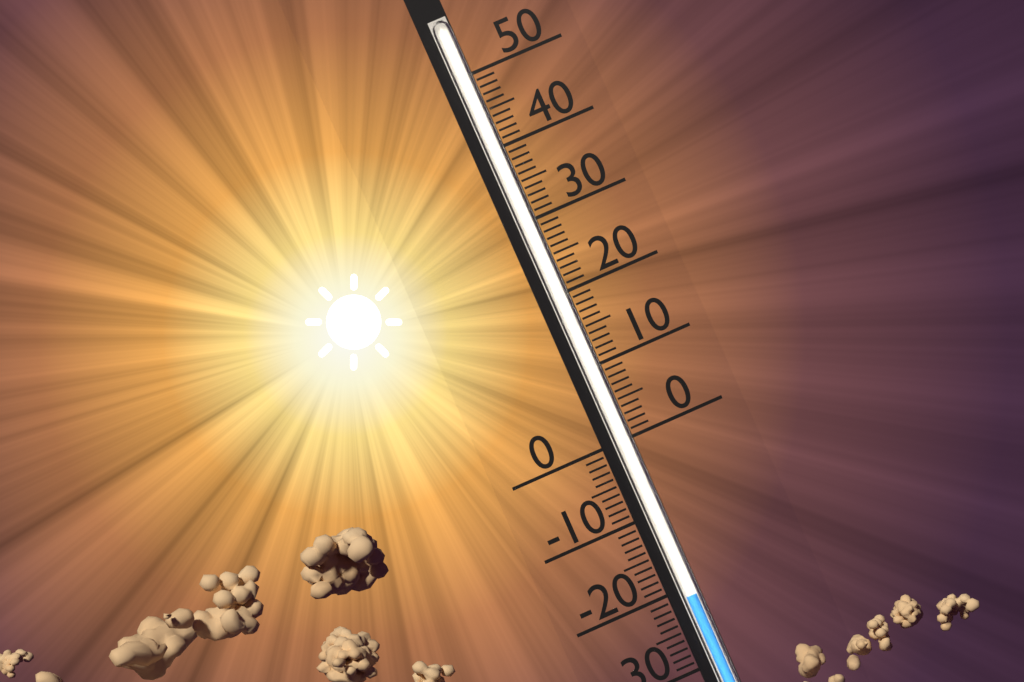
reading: -21 (no unit)
